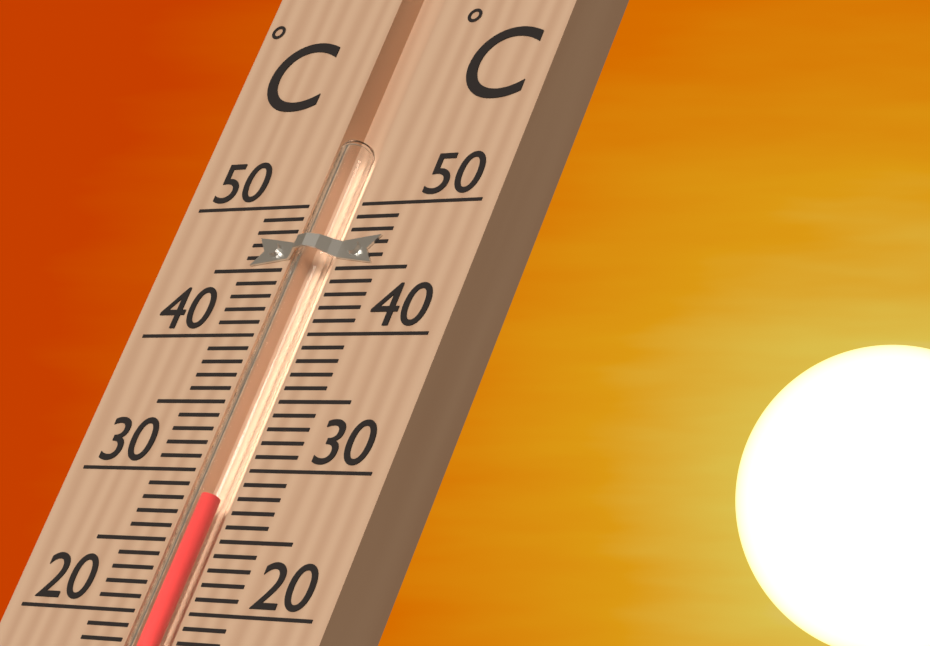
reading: 28 °C
